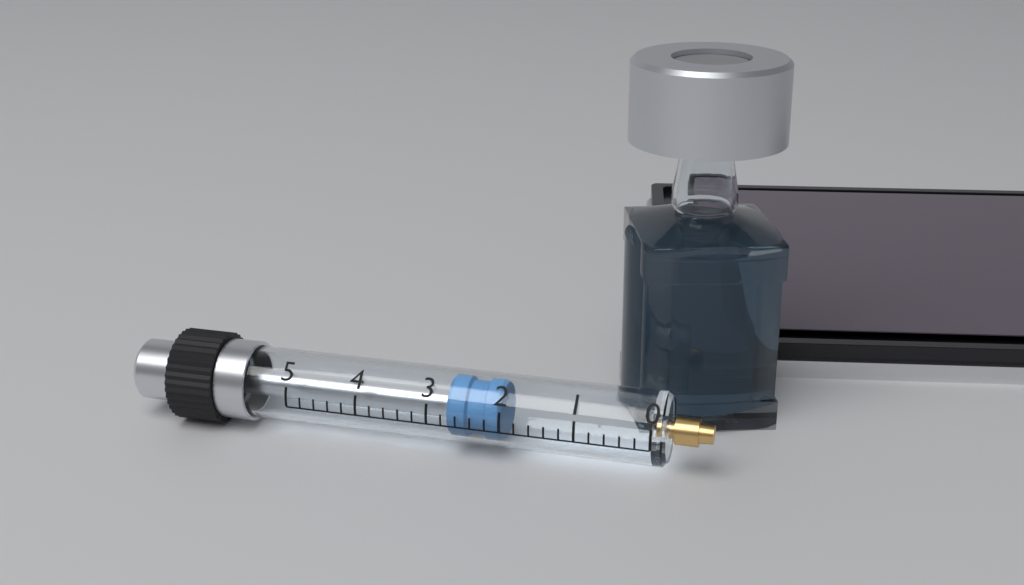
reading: 2.0 (no unit)
